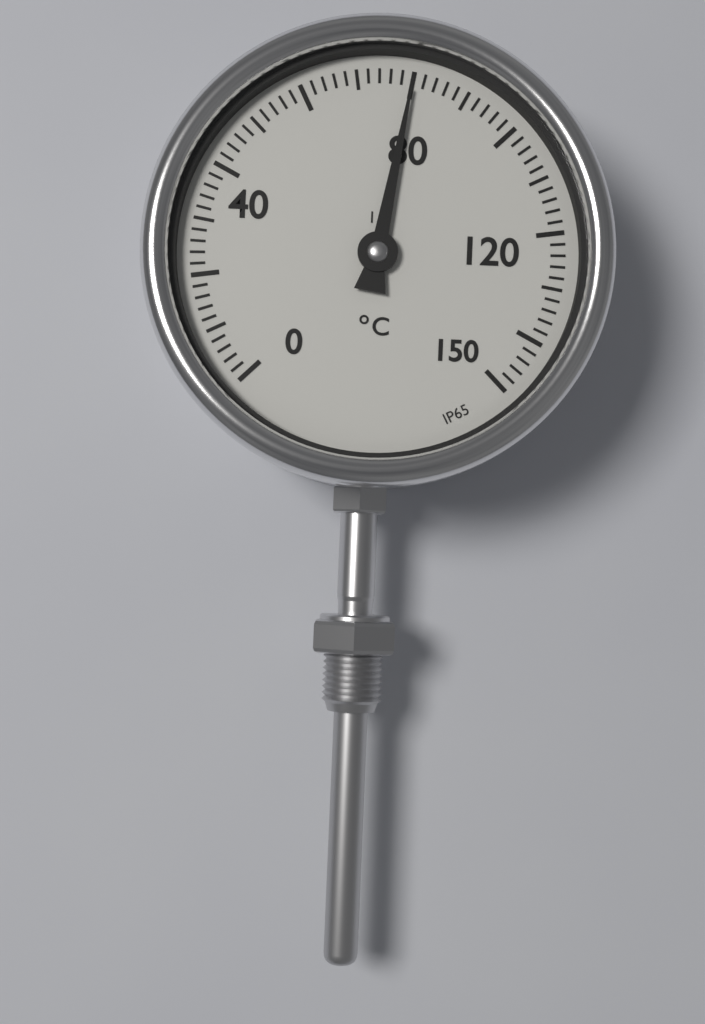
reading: 80 °C
